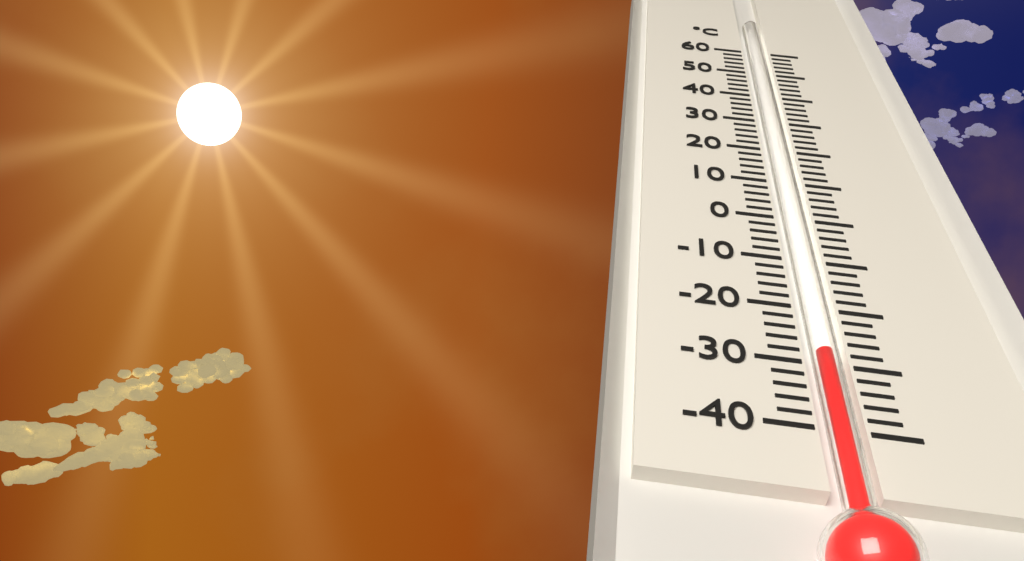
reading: -28 °C
